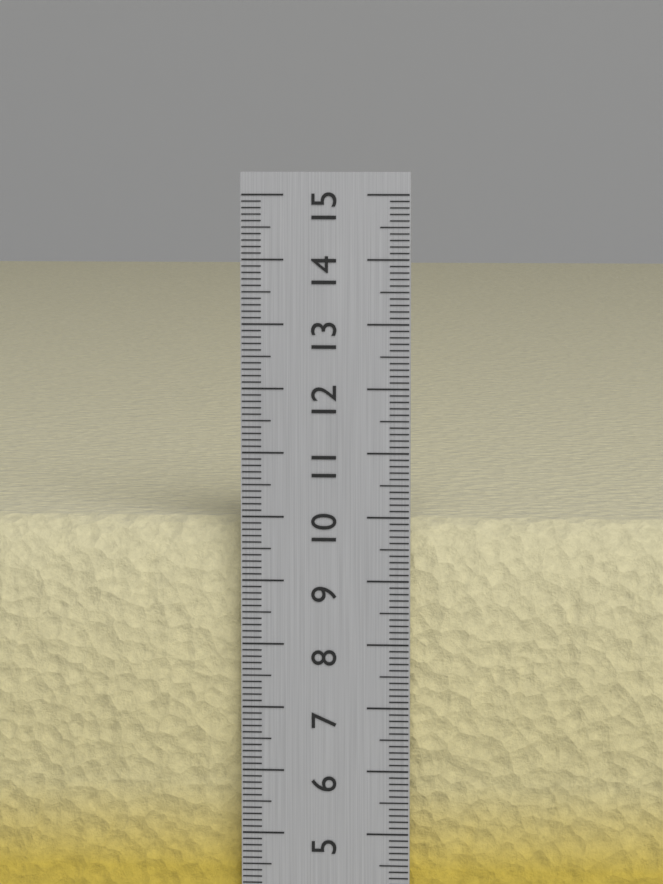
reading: 9.9 cm
